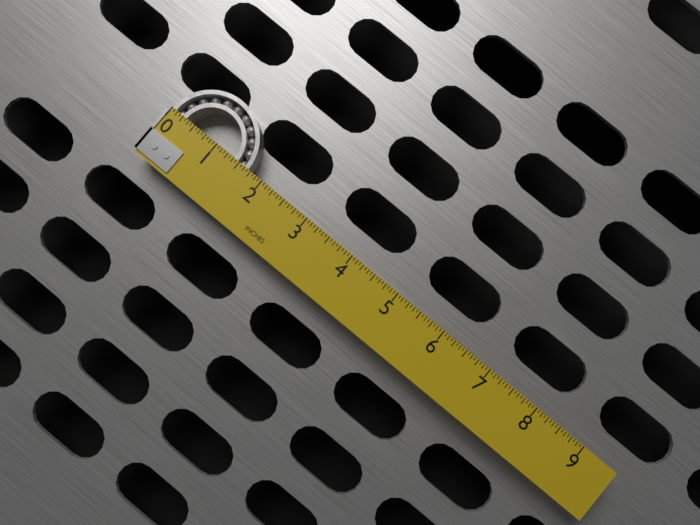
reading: 1.6875 in
